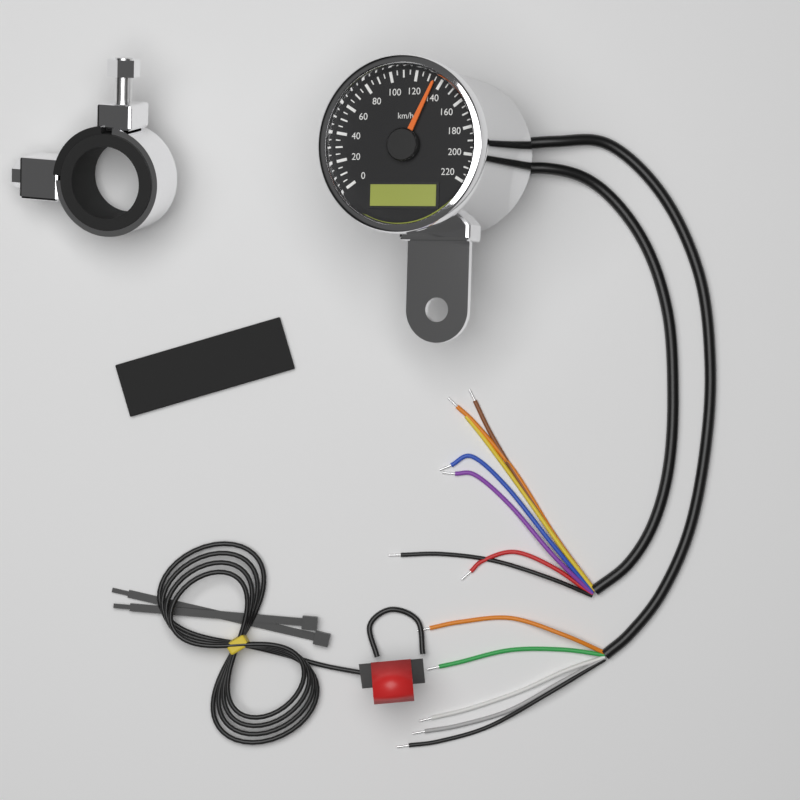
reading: 135 km/h
